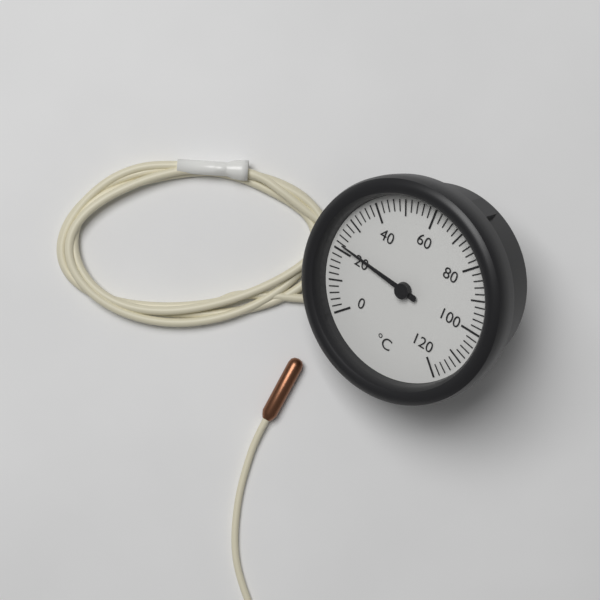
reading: 22 °C
